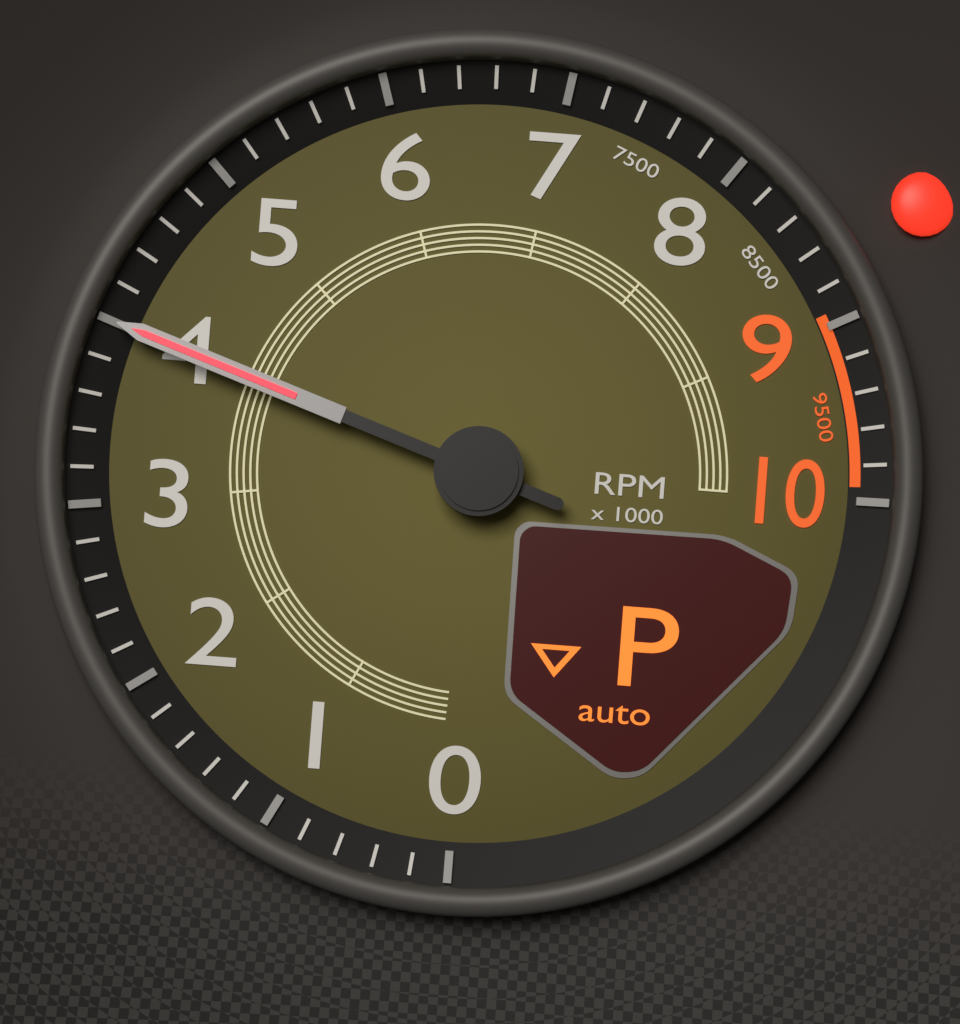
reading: 4000 RPM
